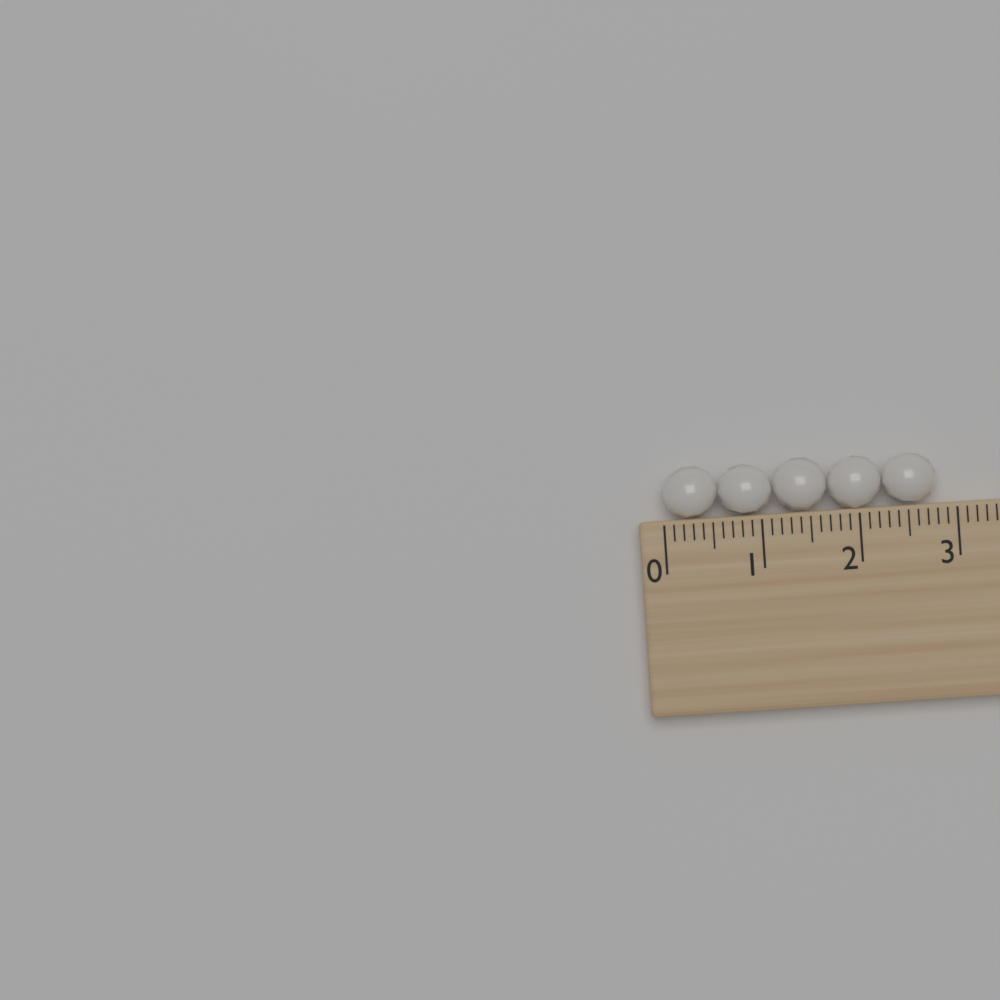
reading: 2.8 (no unit)
